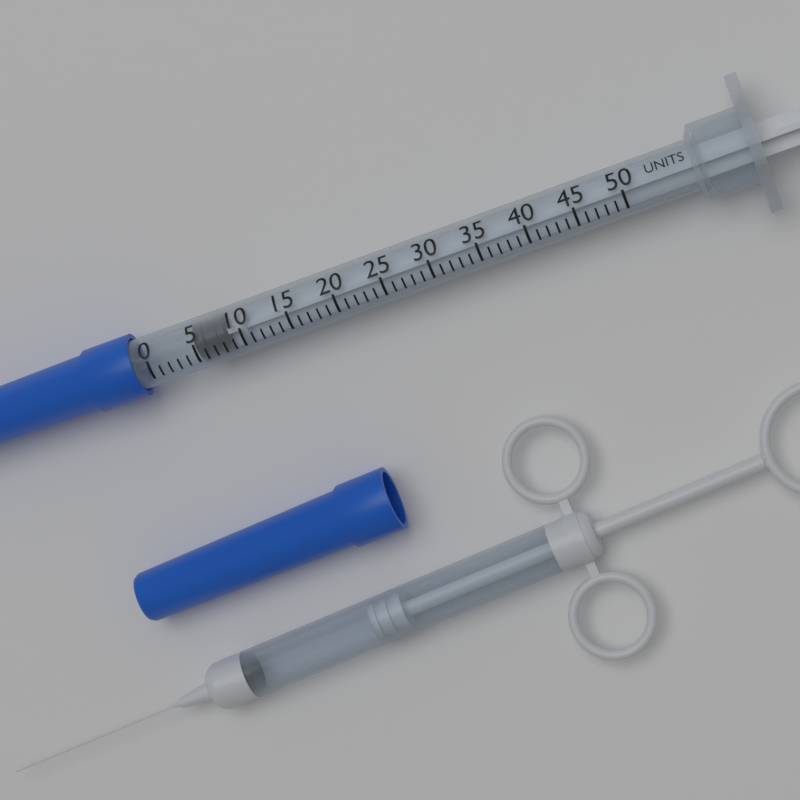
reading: 5 units
